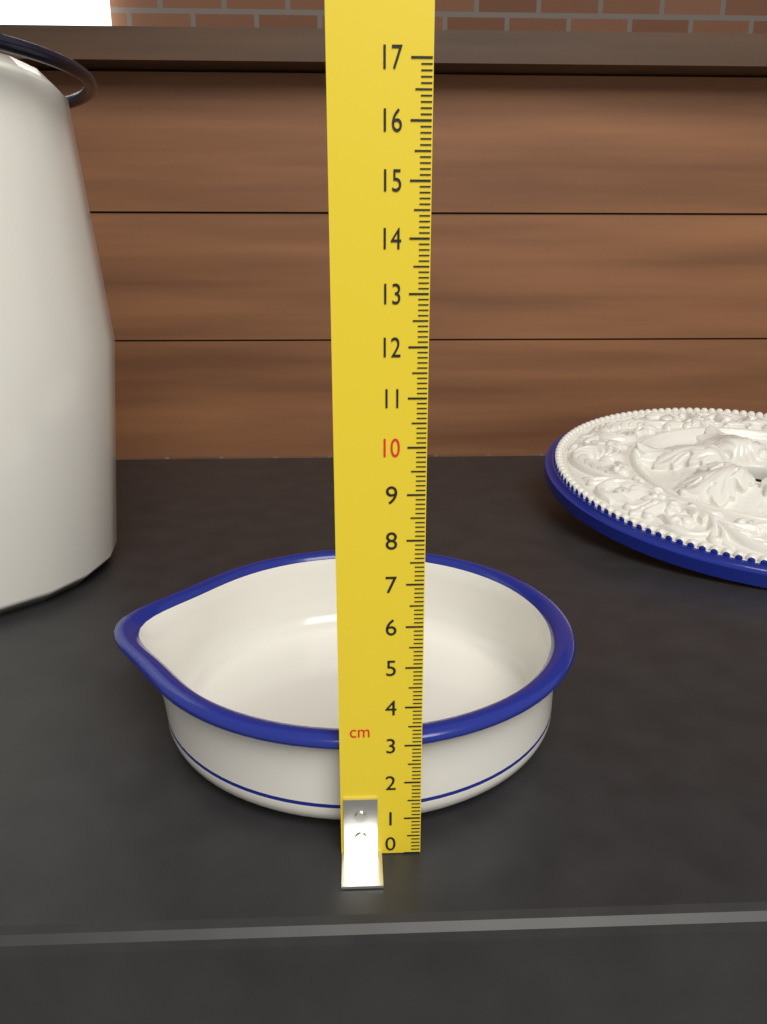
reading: 3.1 cm
